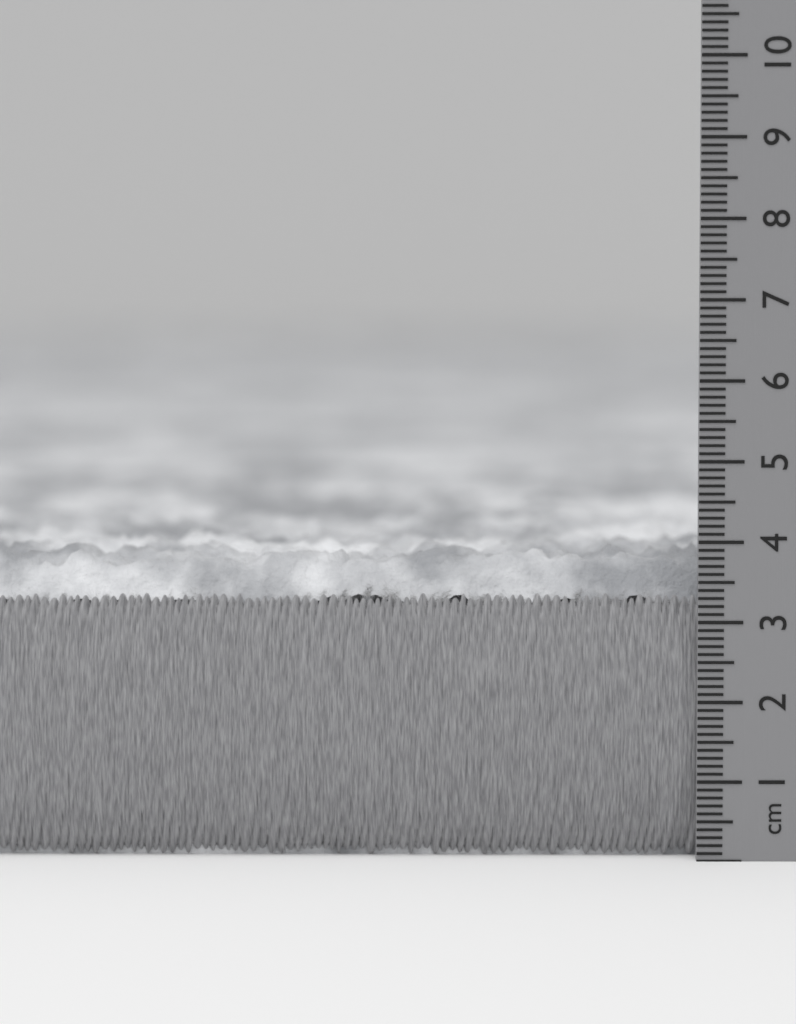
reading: 3.9 cm
